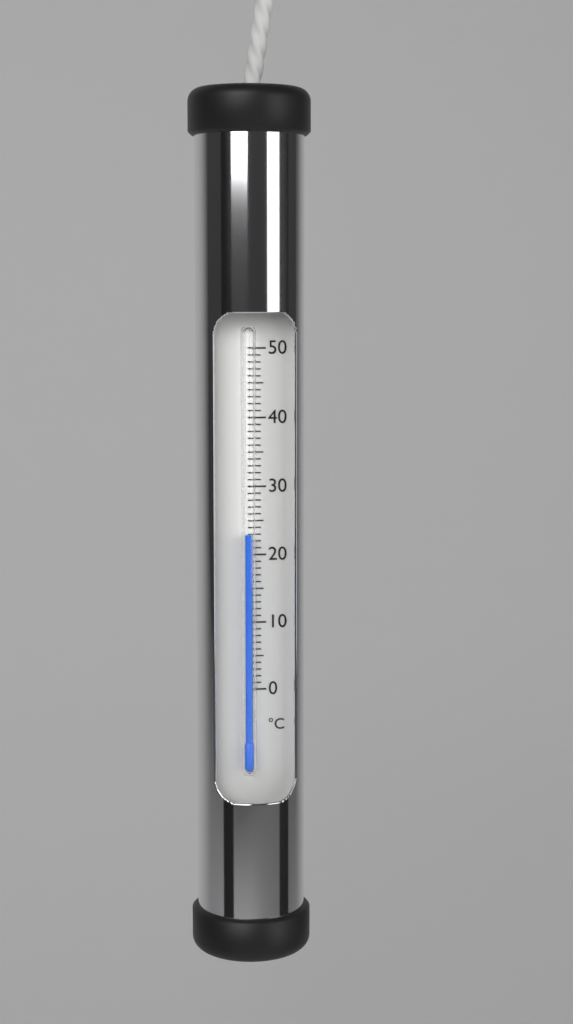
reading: 23 °C
